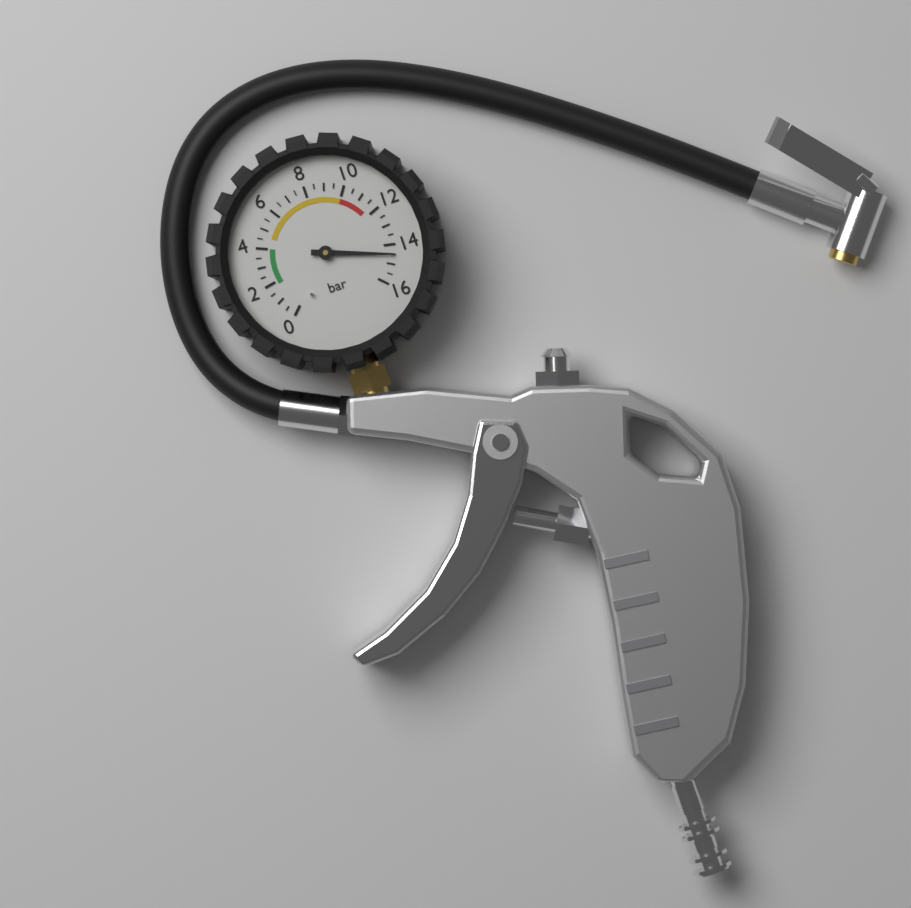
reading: 14.5 bar
